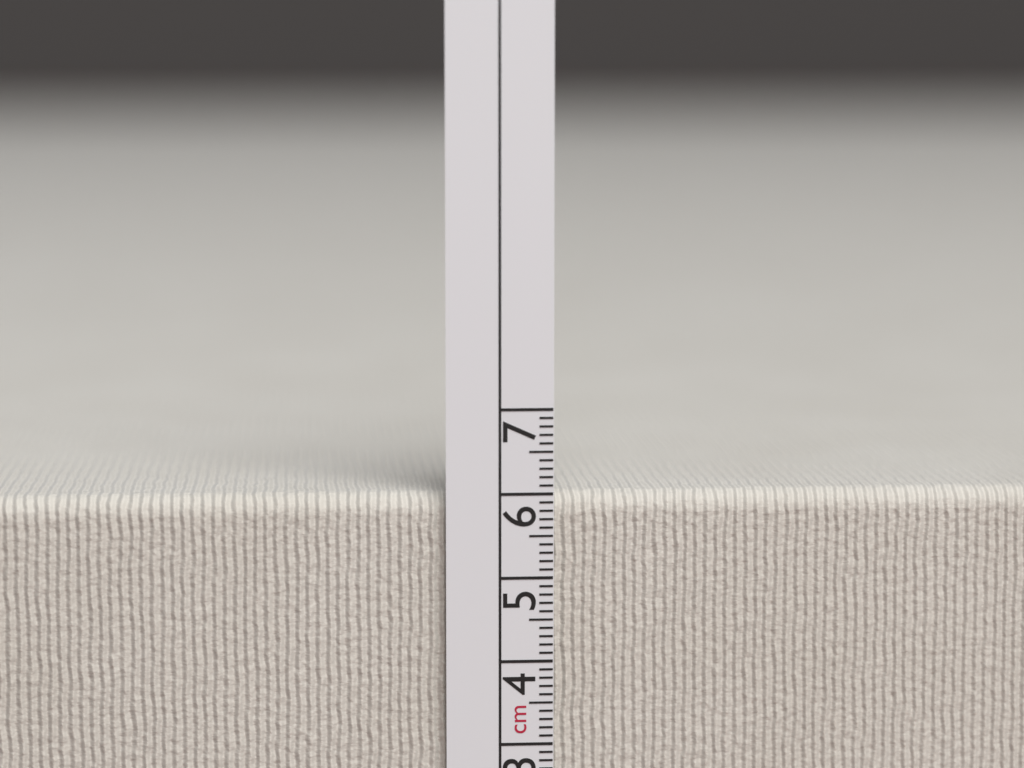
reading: 6.0 cm
